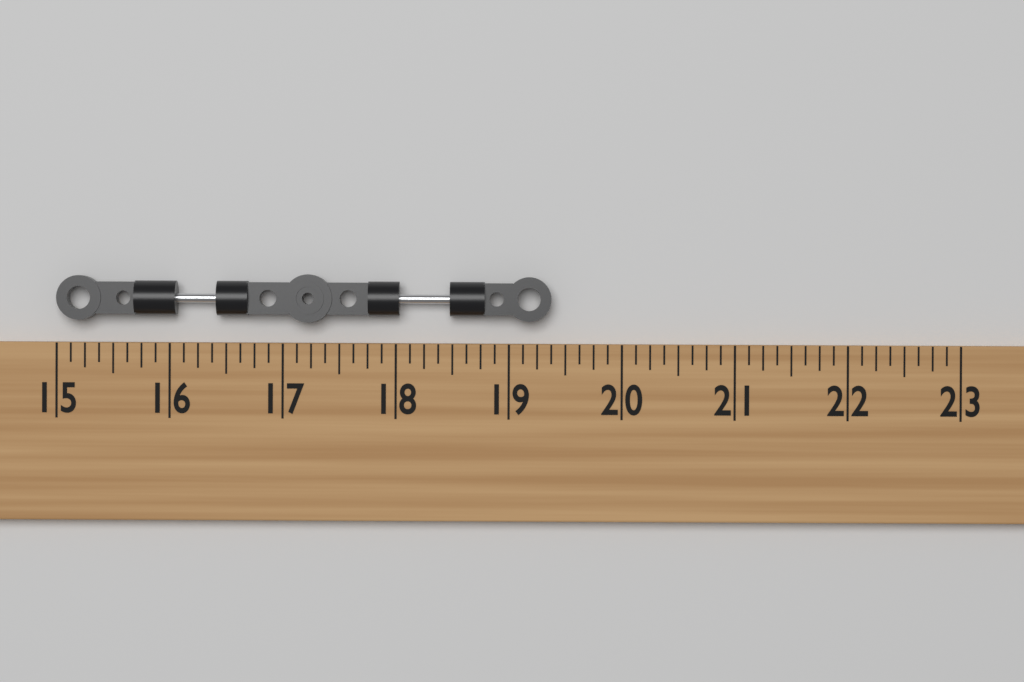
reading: 19.375 (no unit)
